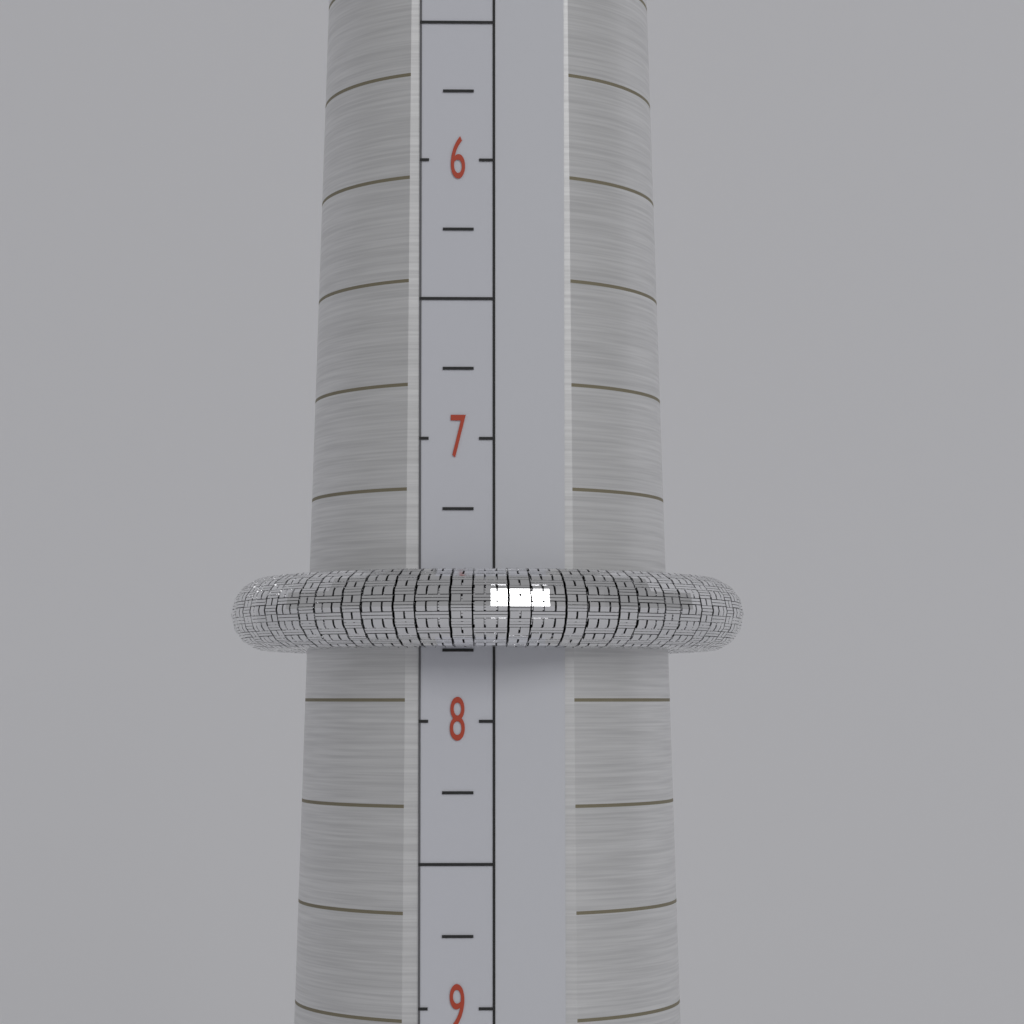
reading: 7.75 (no unit)
